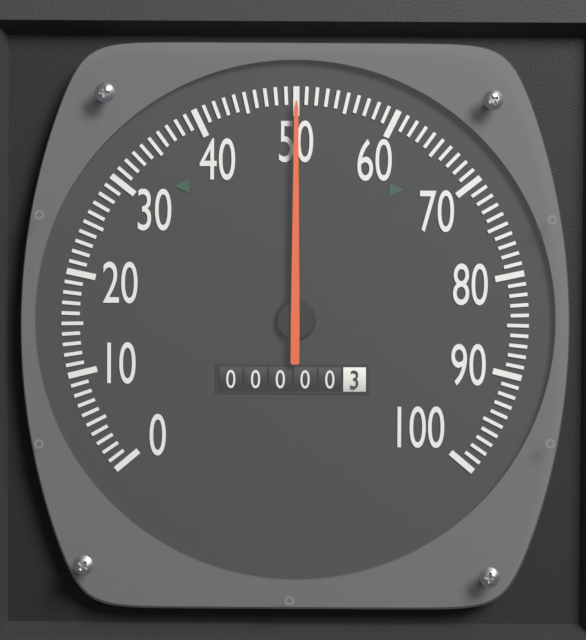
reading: 50 (no unit)
